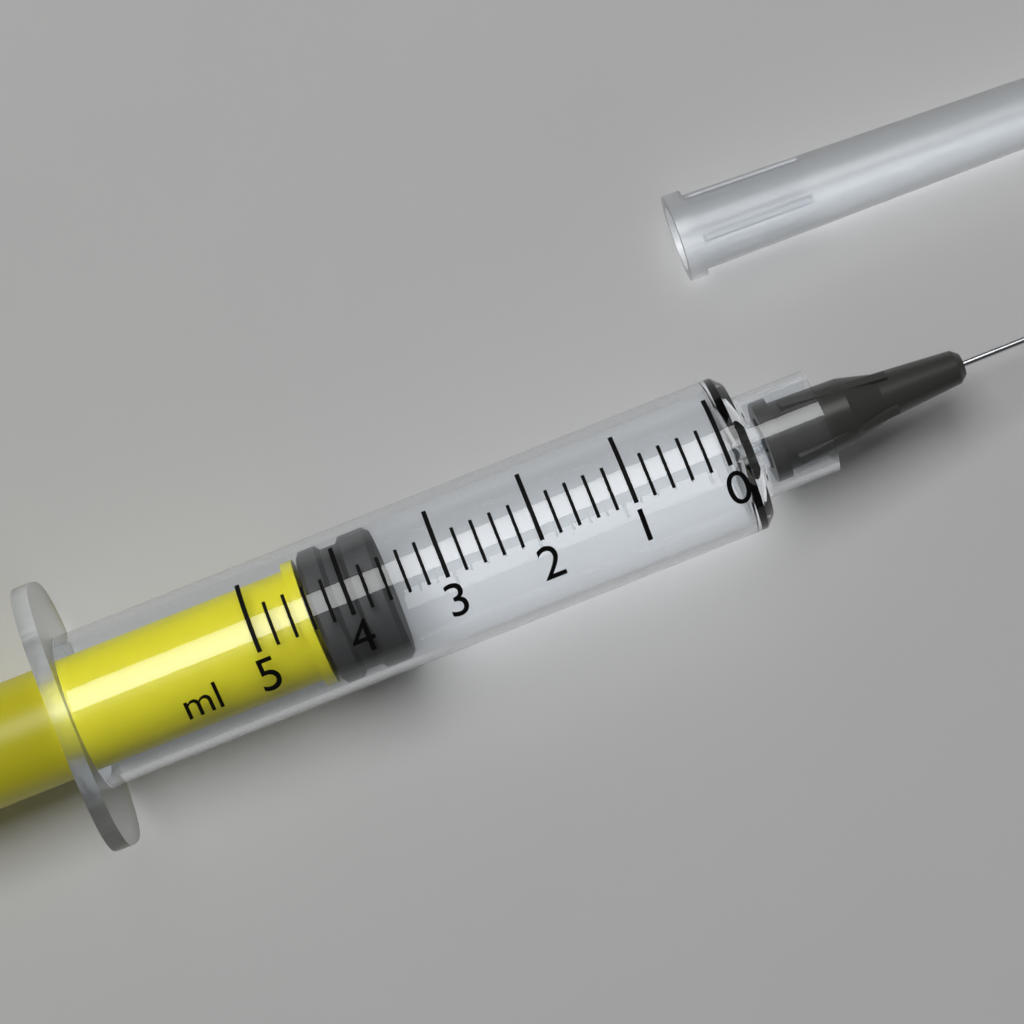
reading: 3.6 ml
